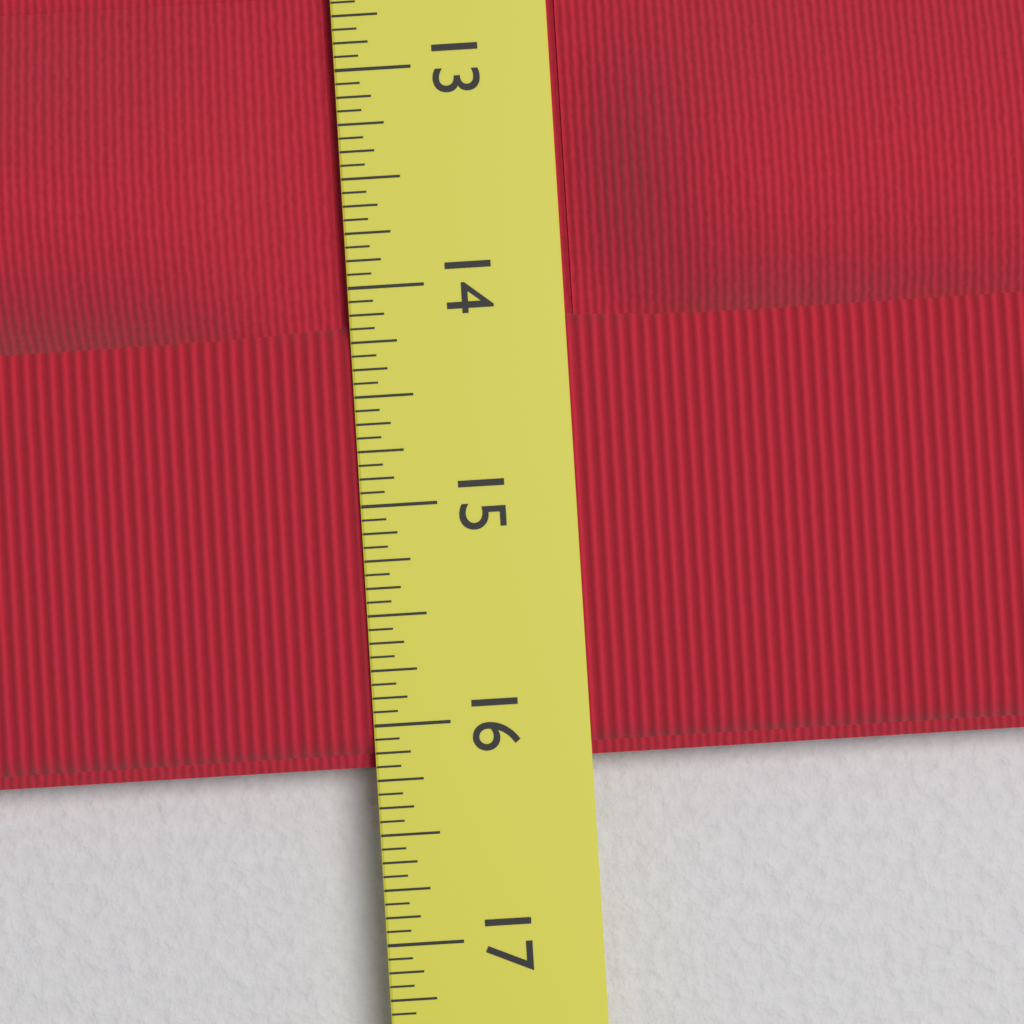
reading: 16.1875 in
